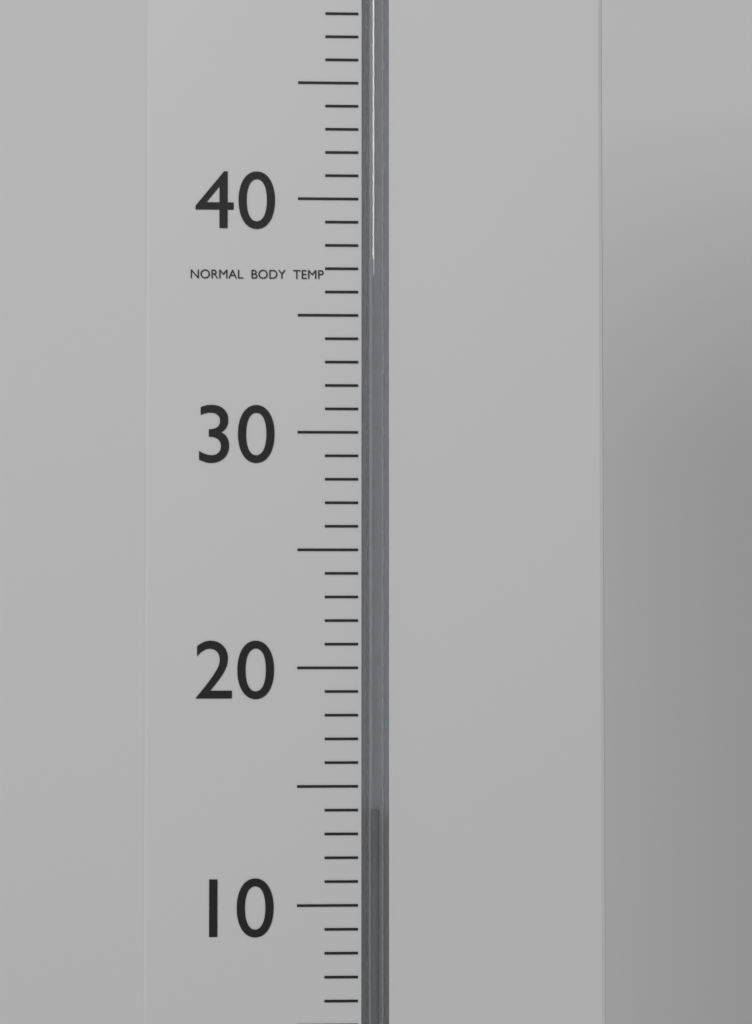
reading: 14 °C
